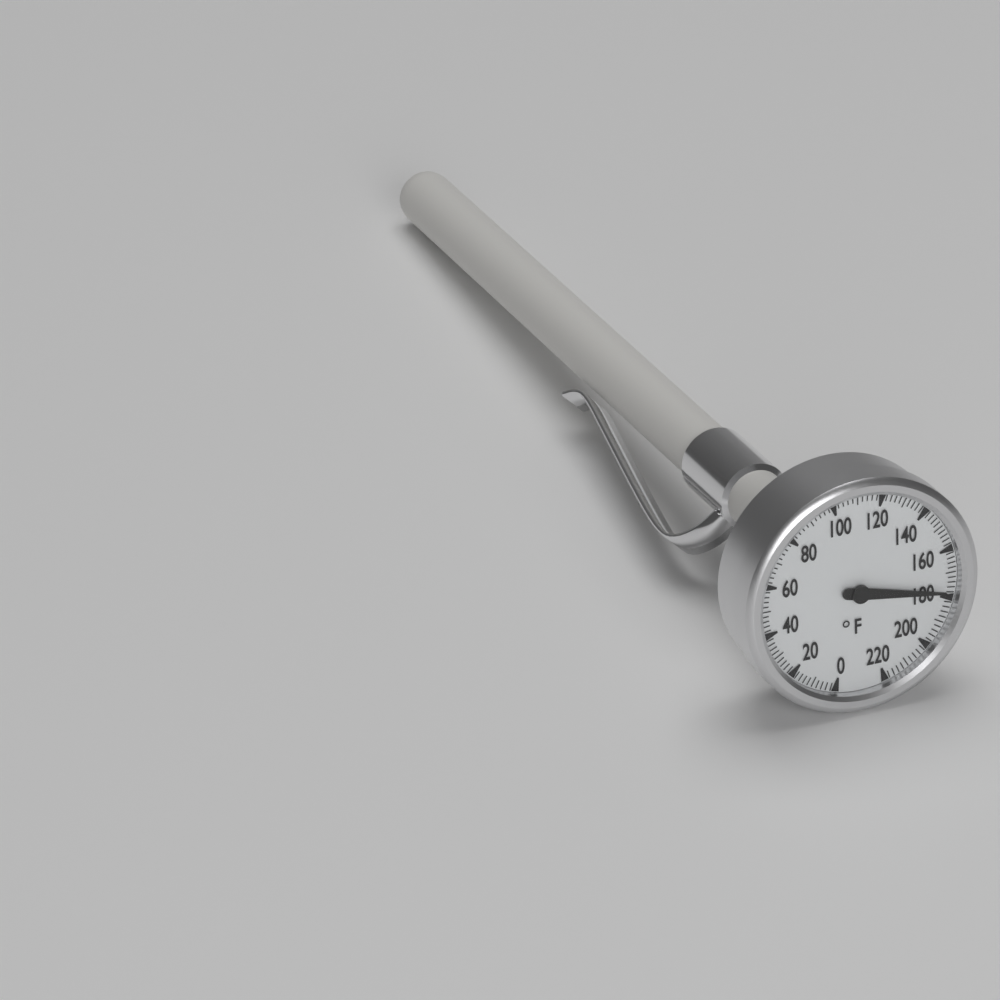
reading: 178 °F
